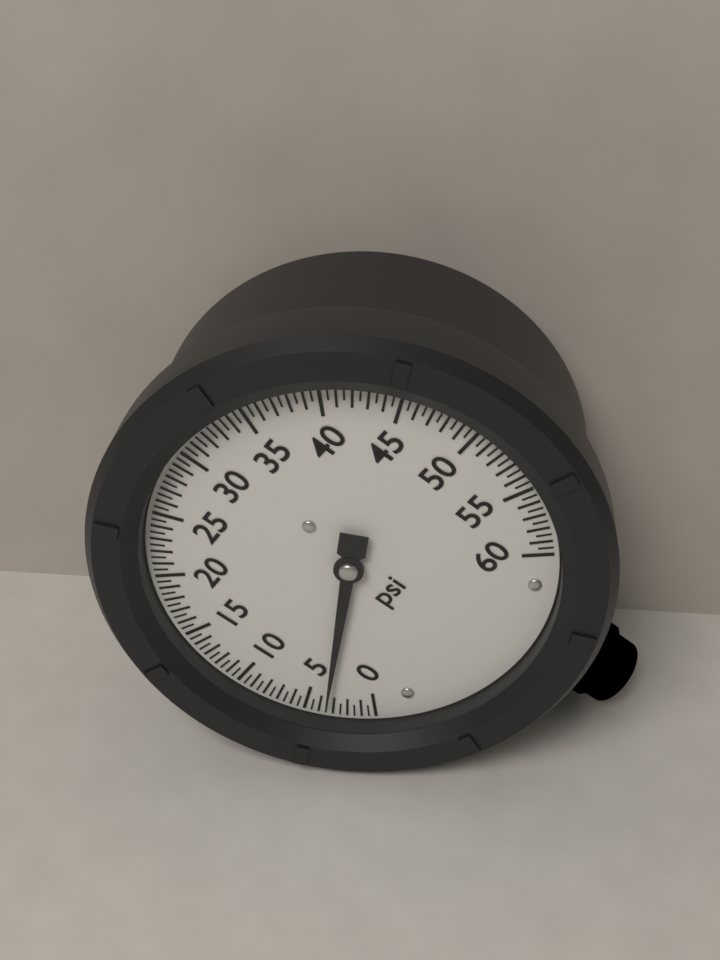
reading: 3.5 psi
